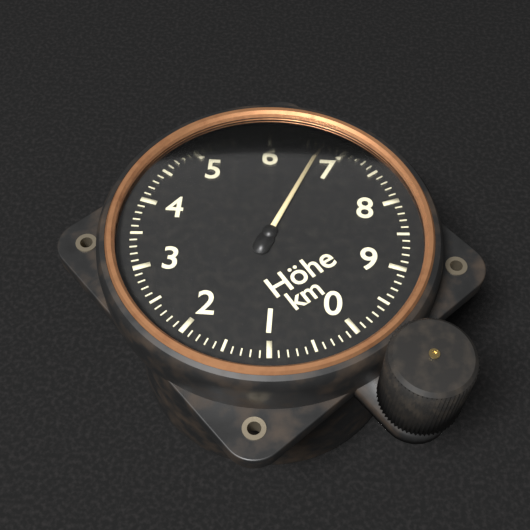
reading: 6.7 km
